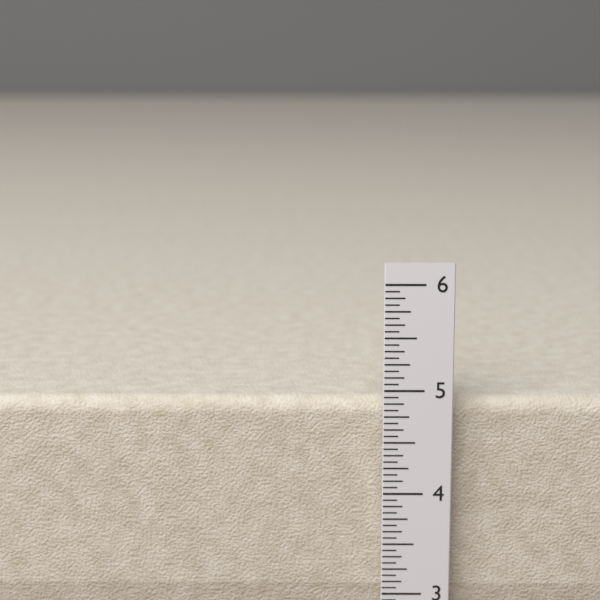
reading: 4.8750 in
